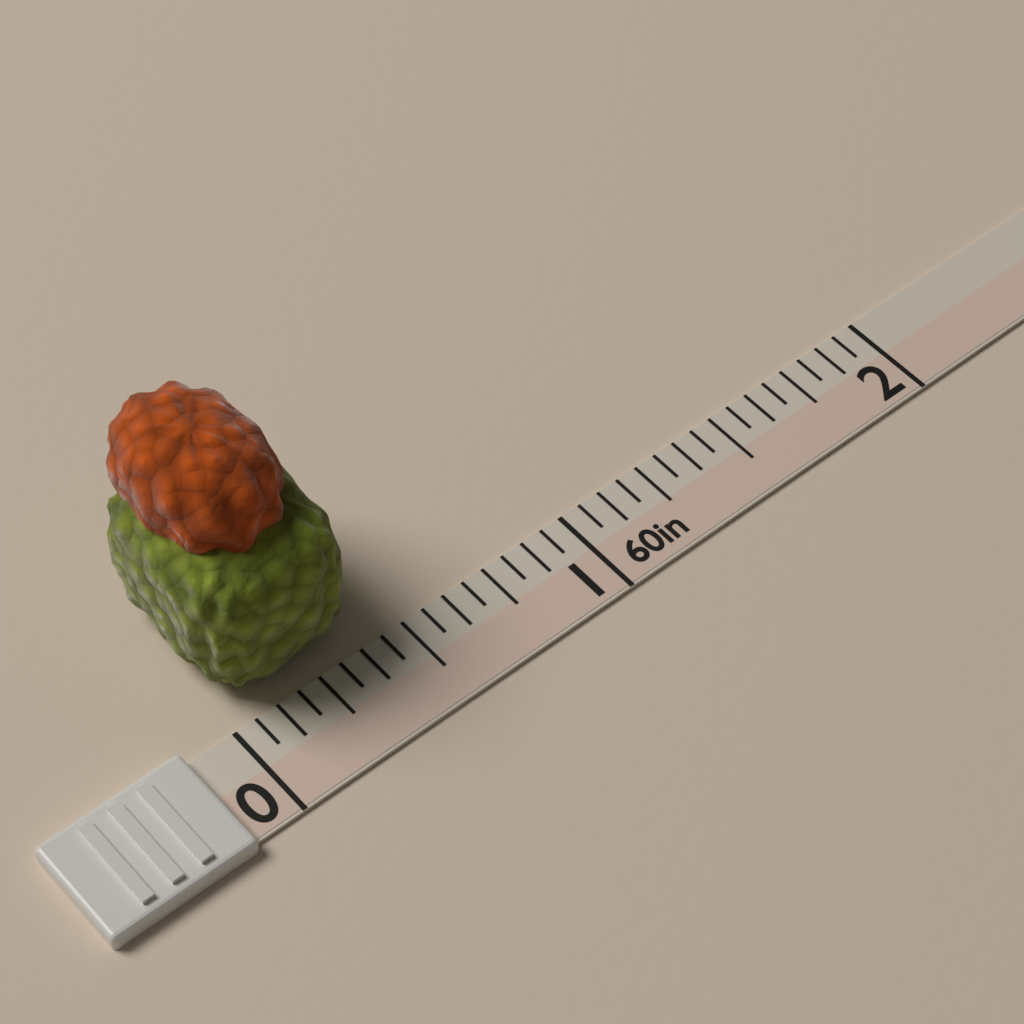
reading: 0.4375 in
